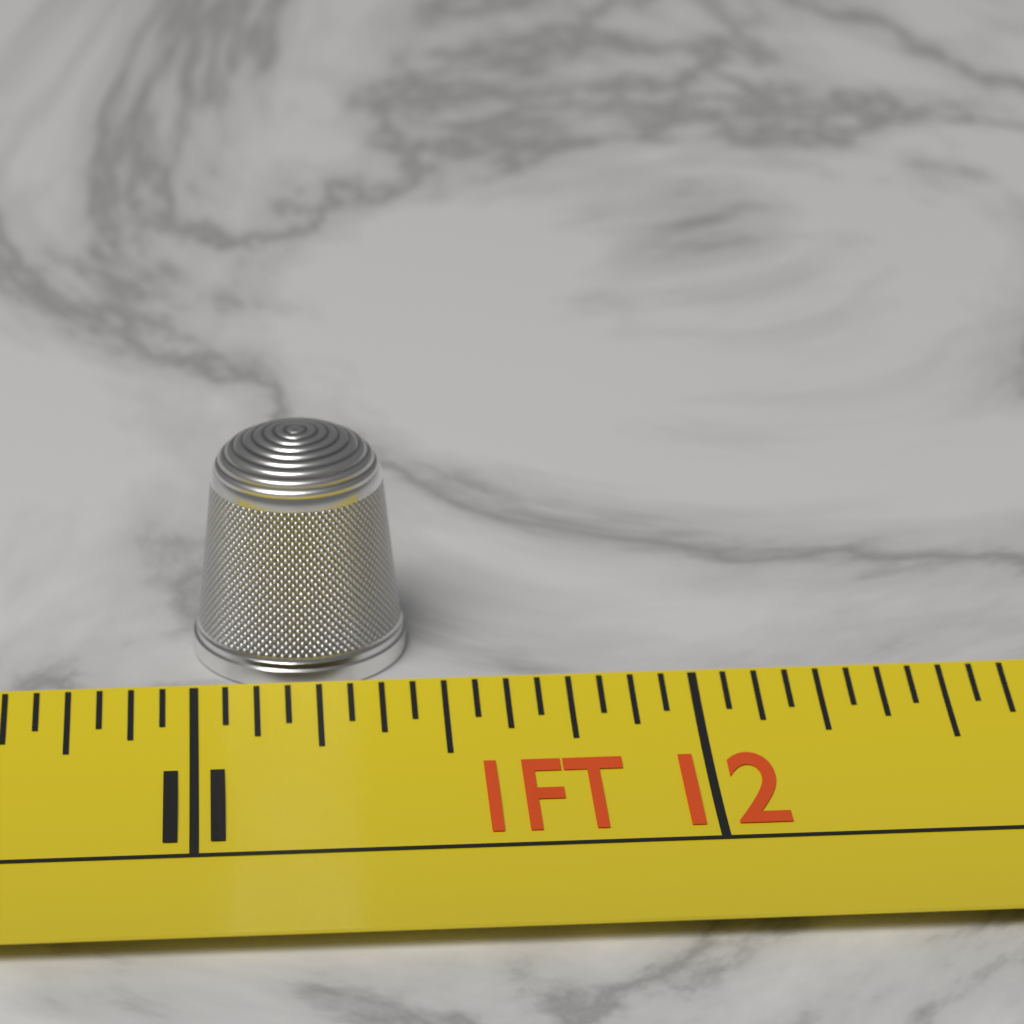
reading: 11.4375 in
